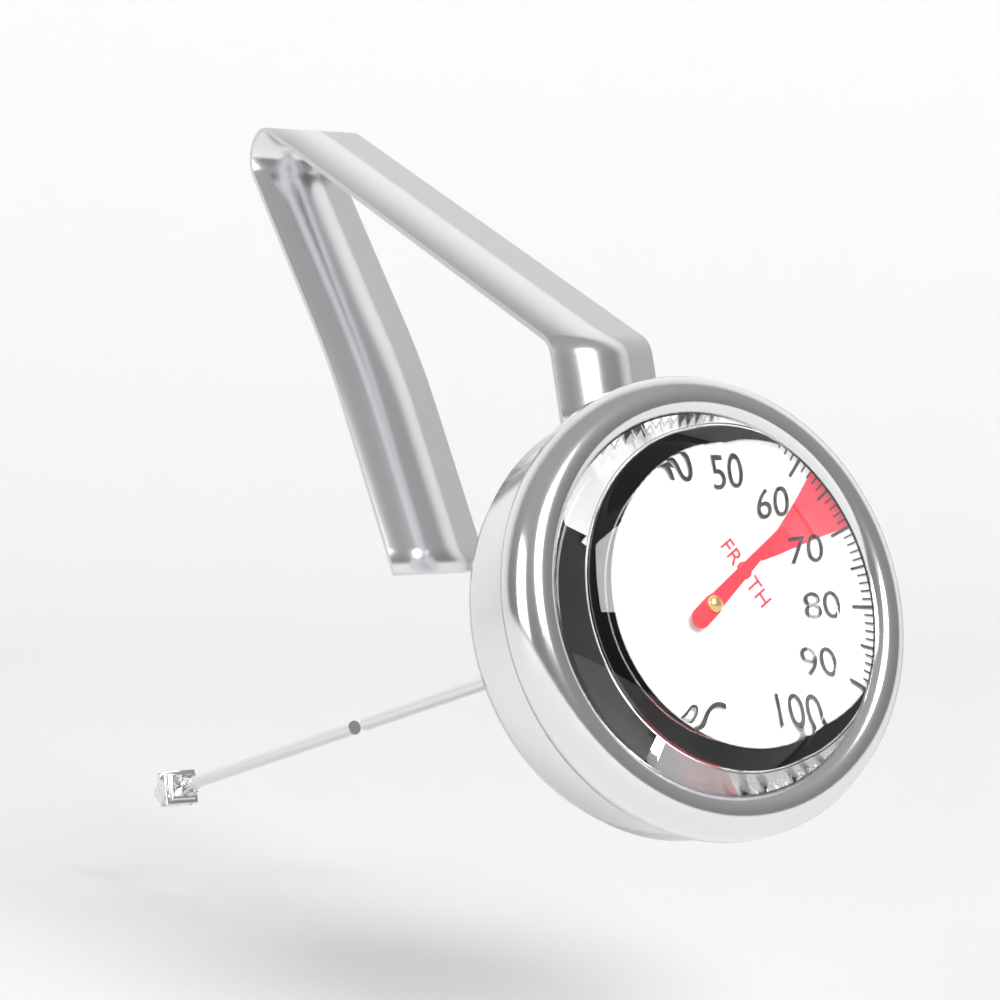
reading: 64 °C
